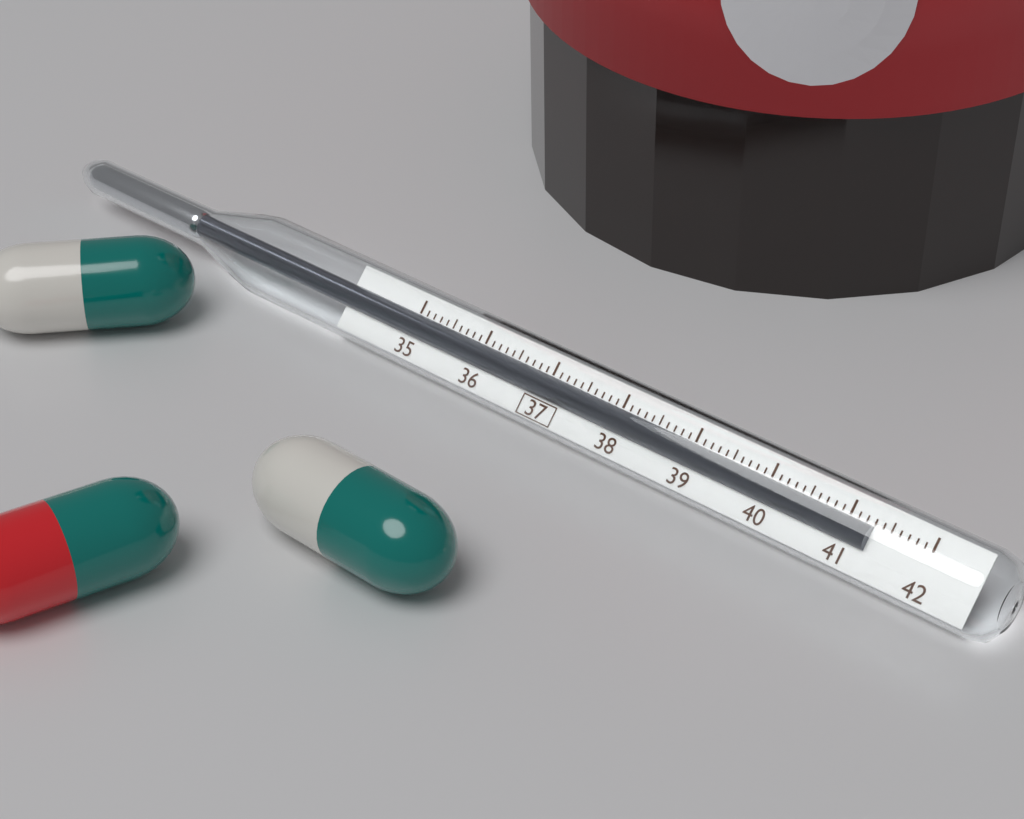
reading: 41.3 (no unit)
